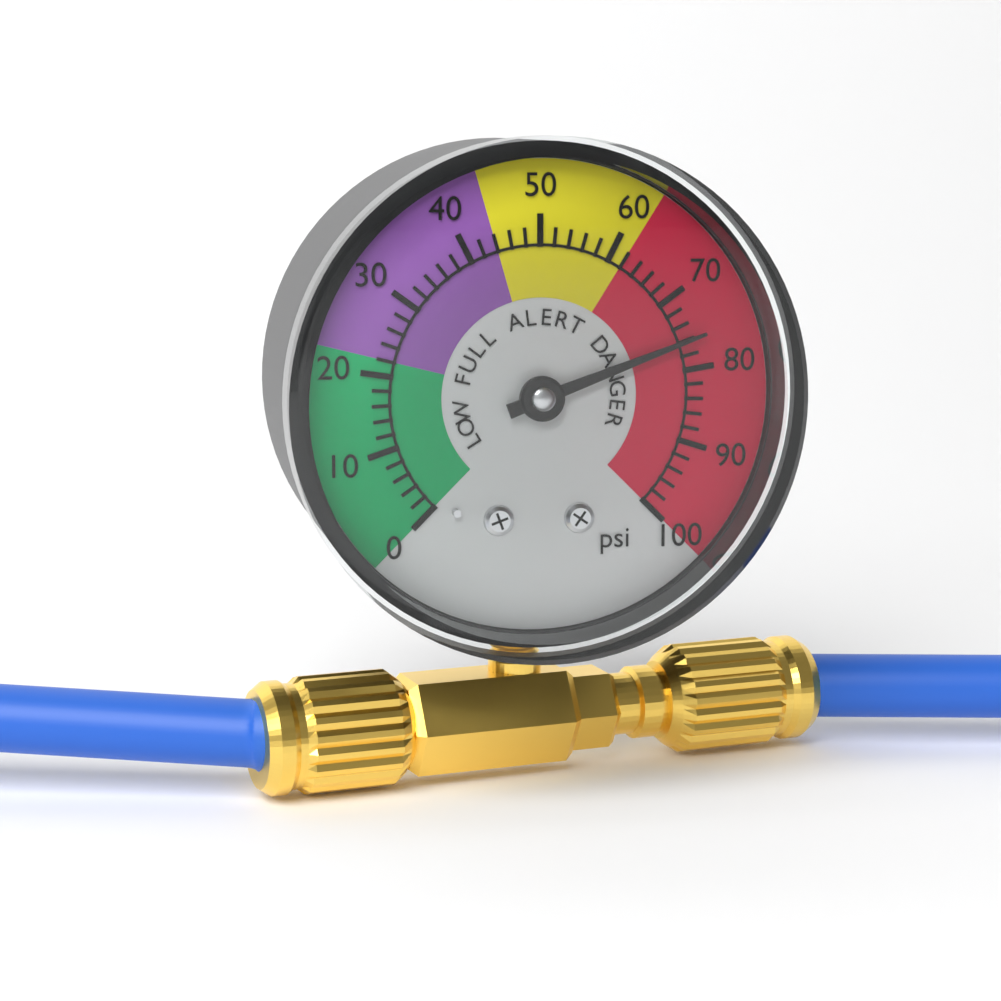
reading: 76 psi
